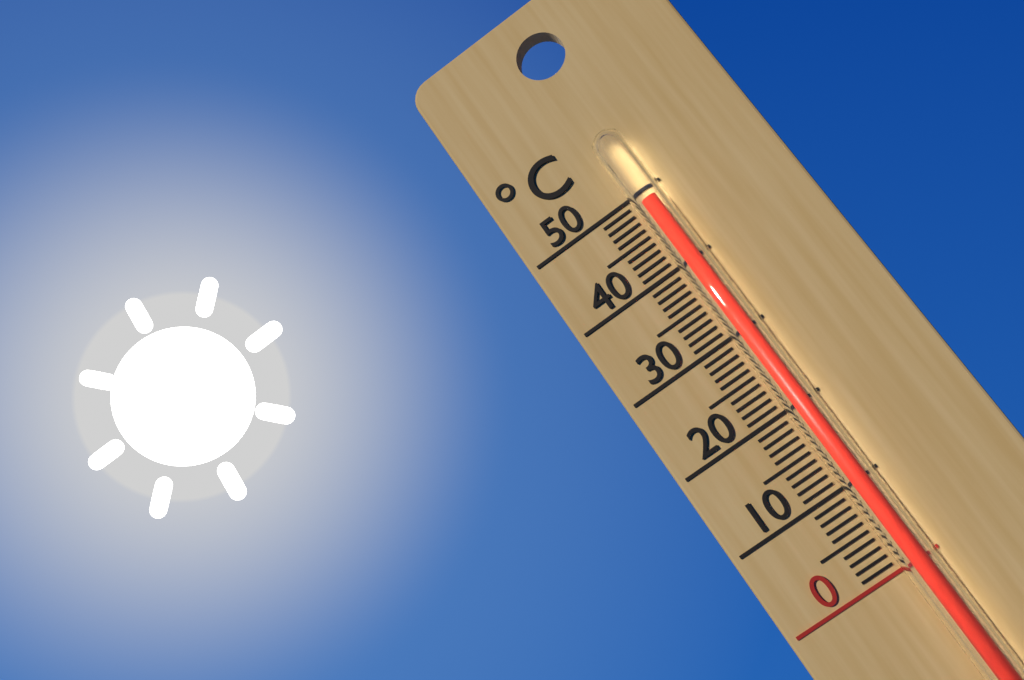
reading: 48 °C
